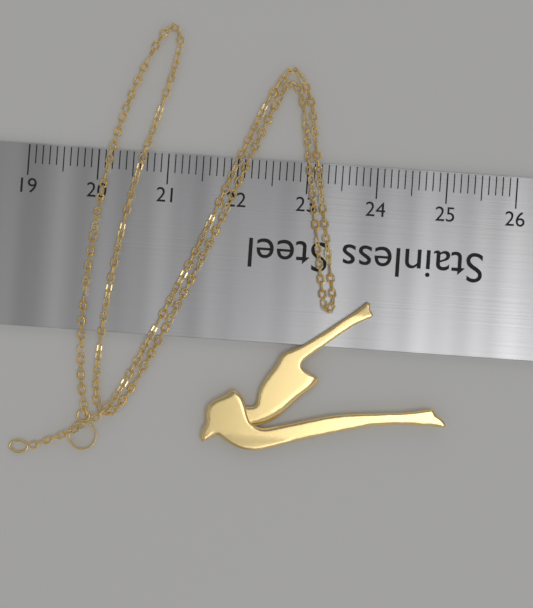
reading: 25.2 (no unit)
